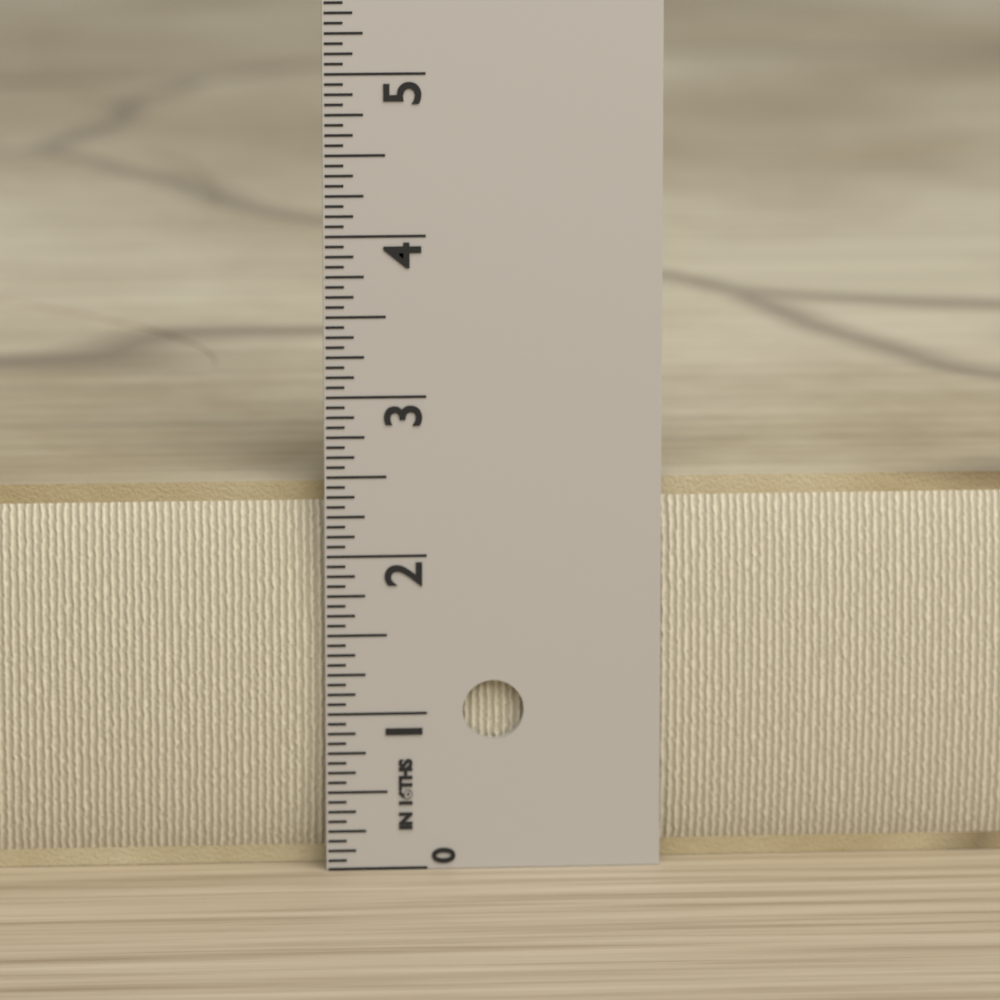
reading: 2.4375 in
